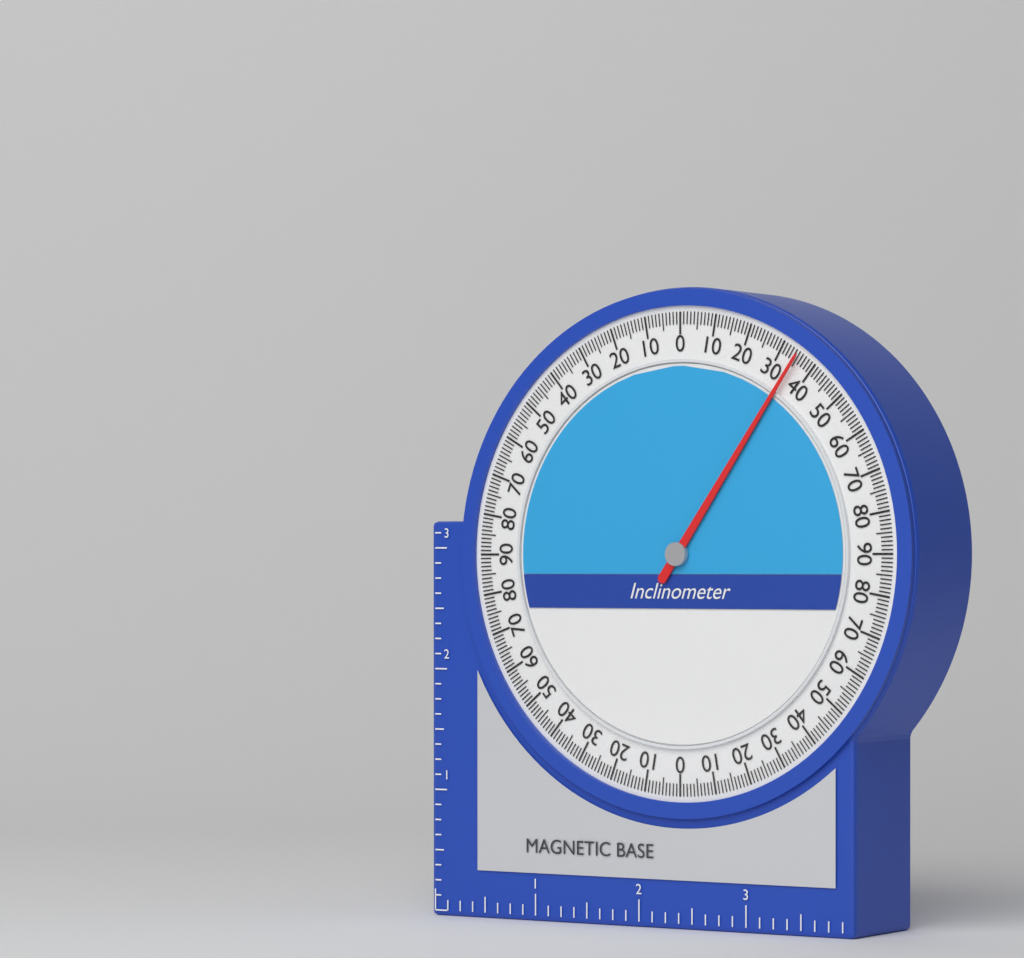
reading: 35 (no unit)
